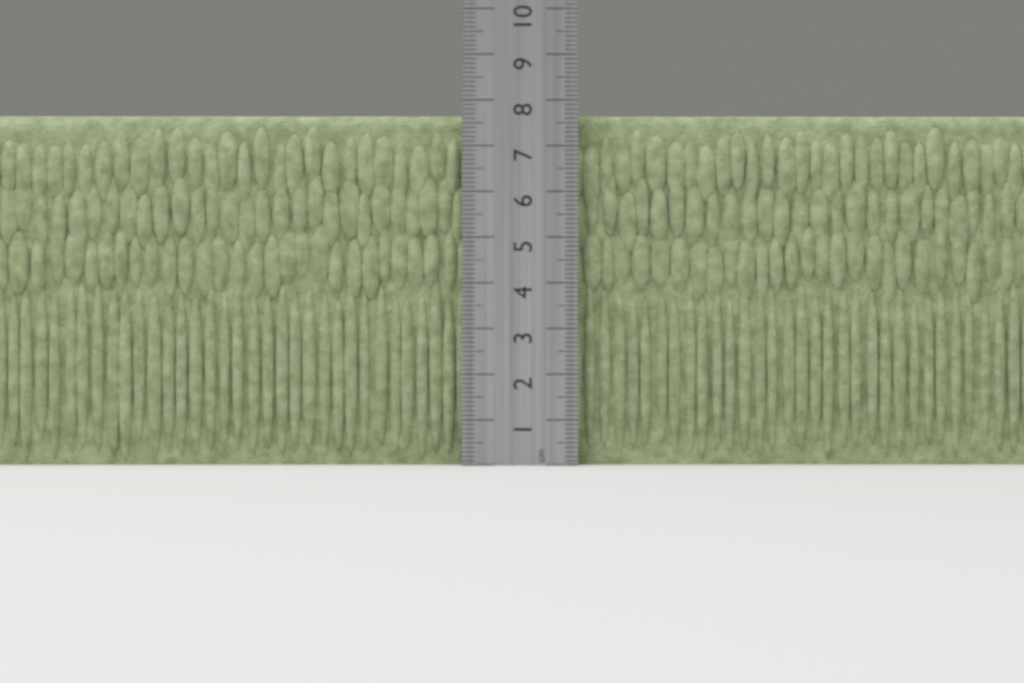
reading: 7.7 cm
